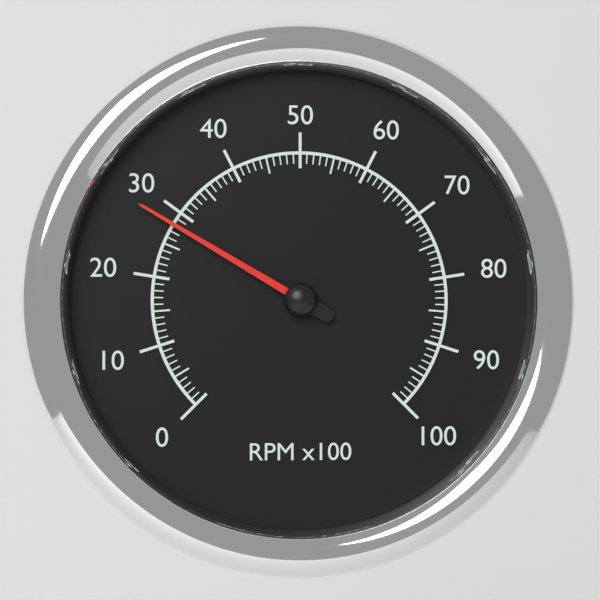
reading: 28 RPM x100
